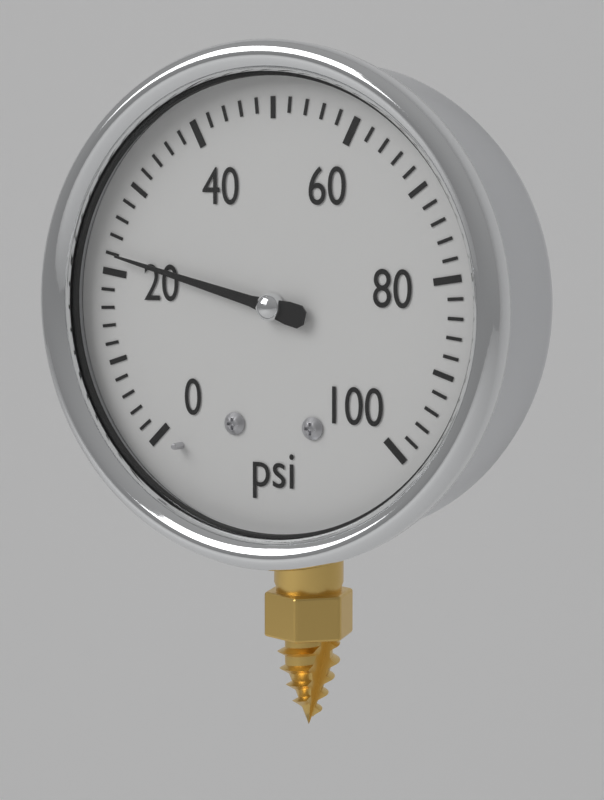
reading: 22 psi
